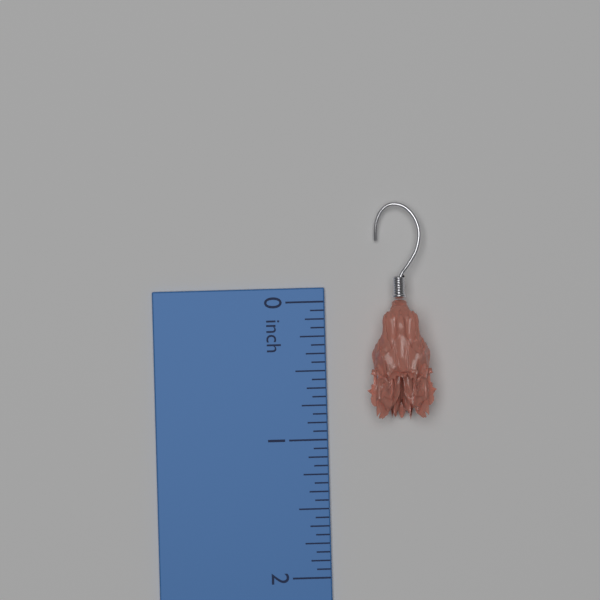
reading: 0.8750 inch
